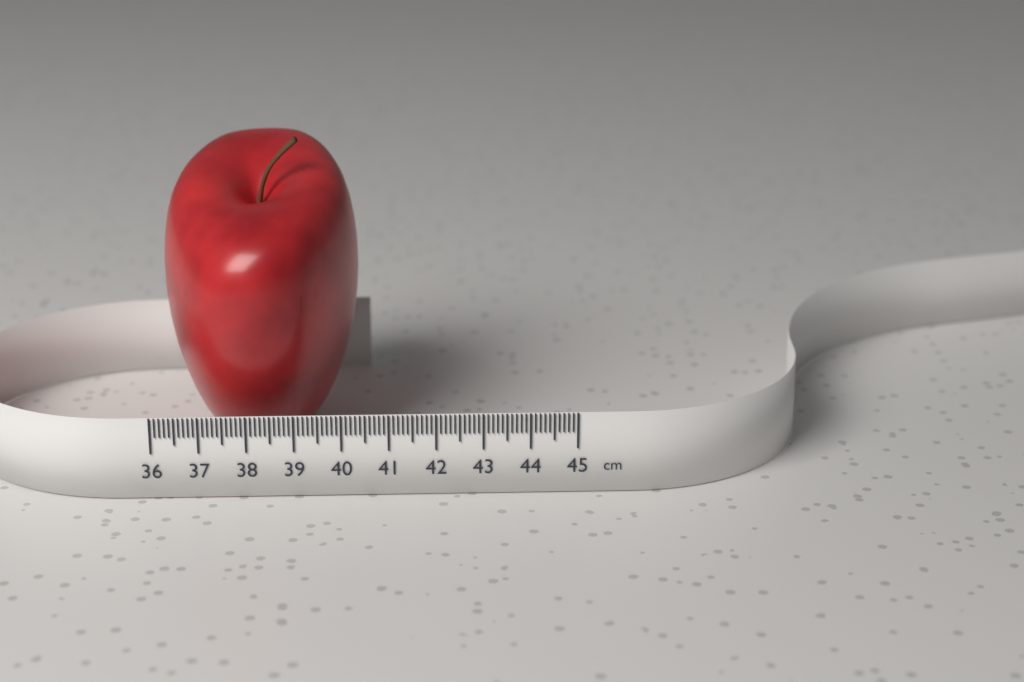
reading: 40.3 cm
